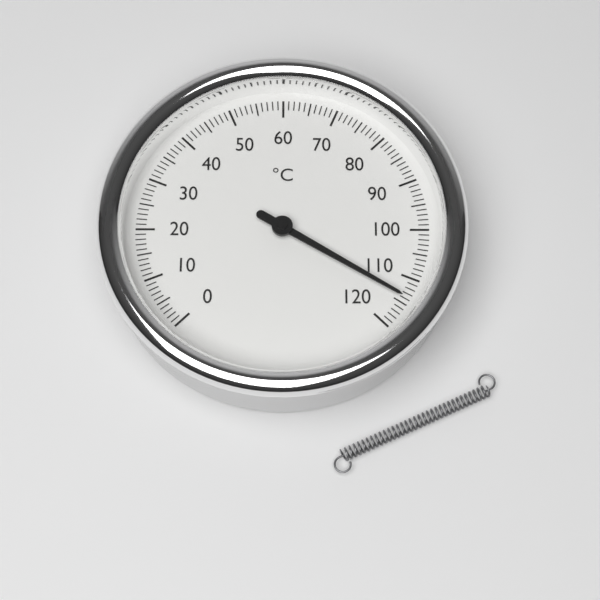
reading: 114 °C
